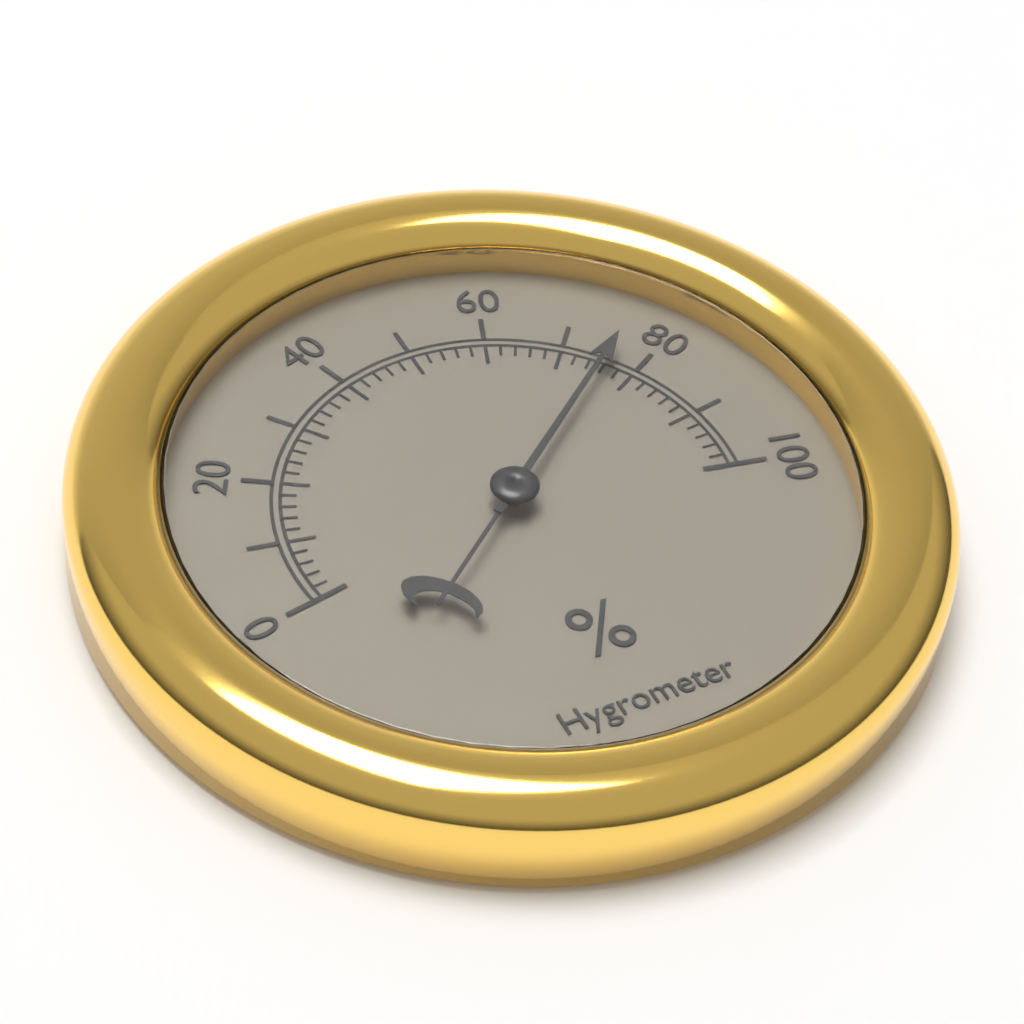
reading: 76 %
